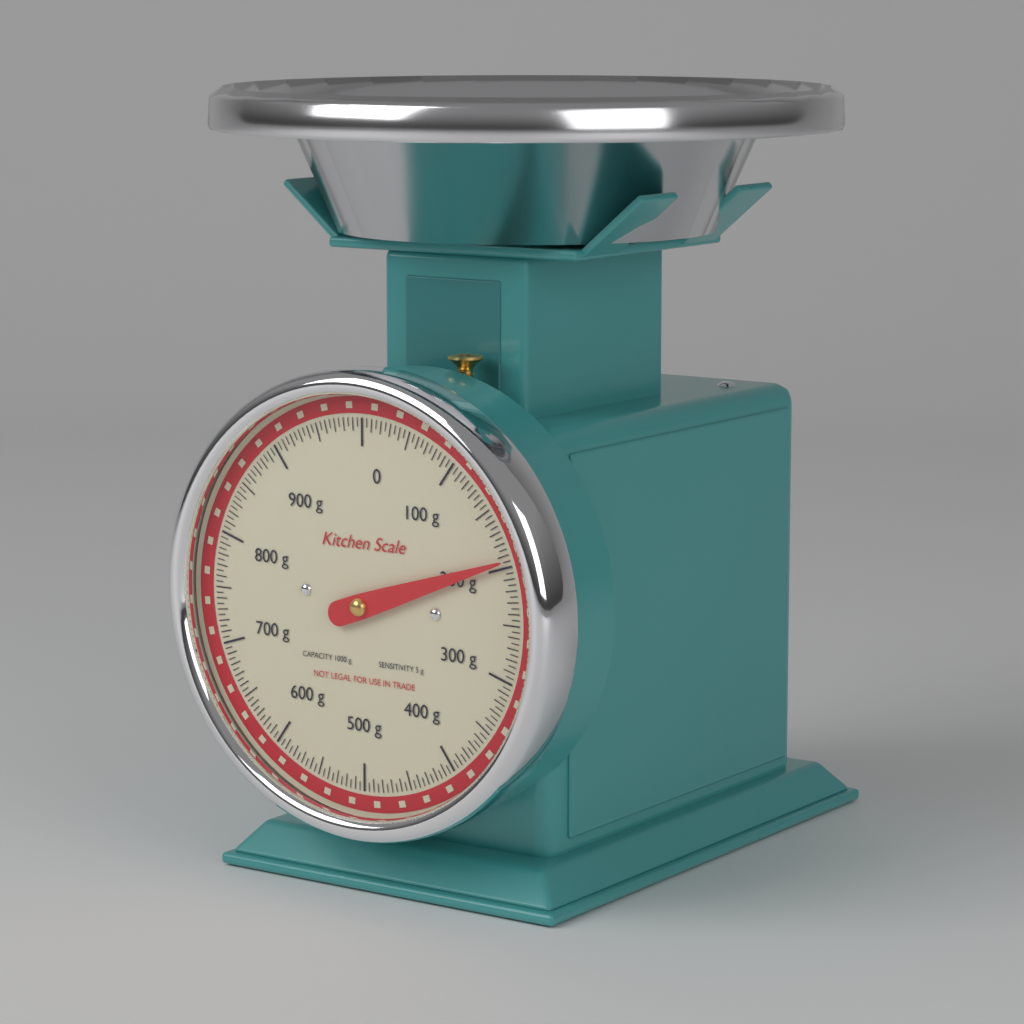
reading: 195 g
